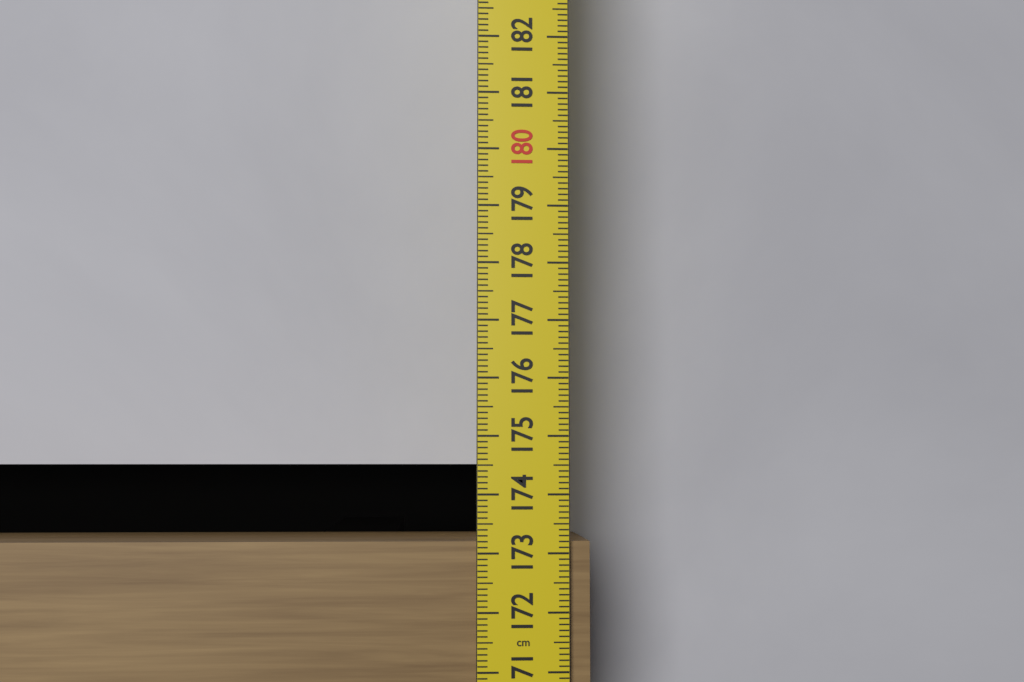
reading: 173.2 cm
